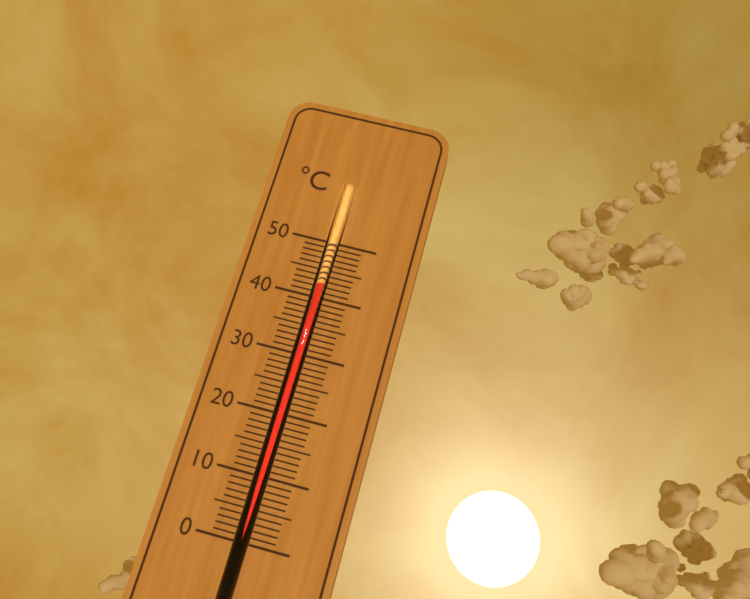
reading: 42 °C
